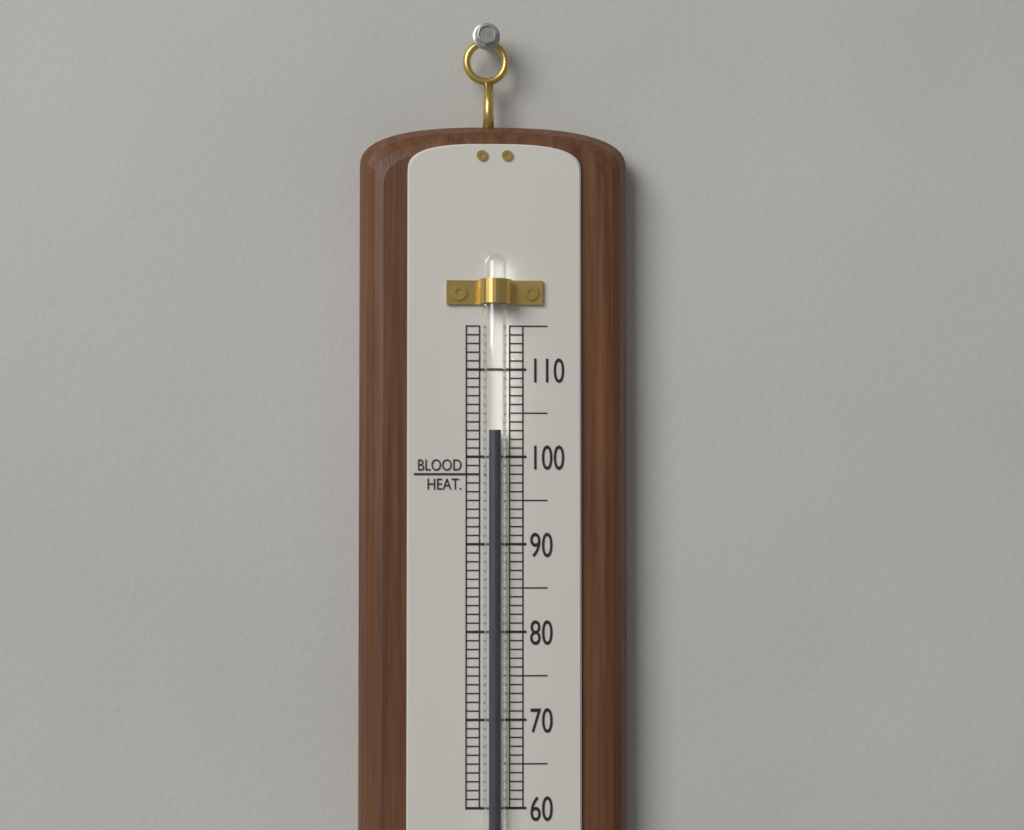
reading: 103 (no unit)
